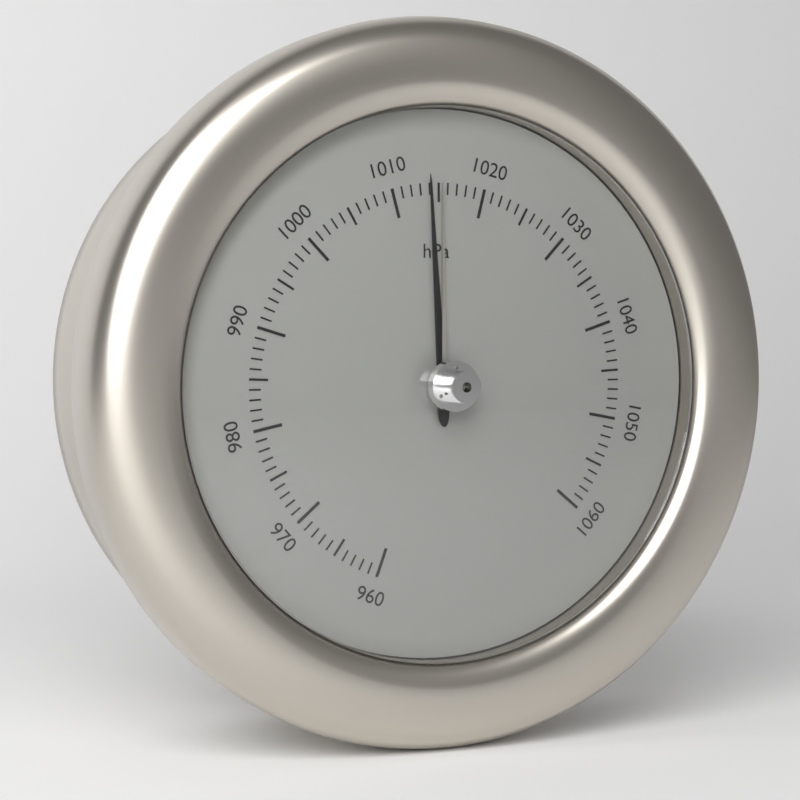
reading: 1014 hPa
